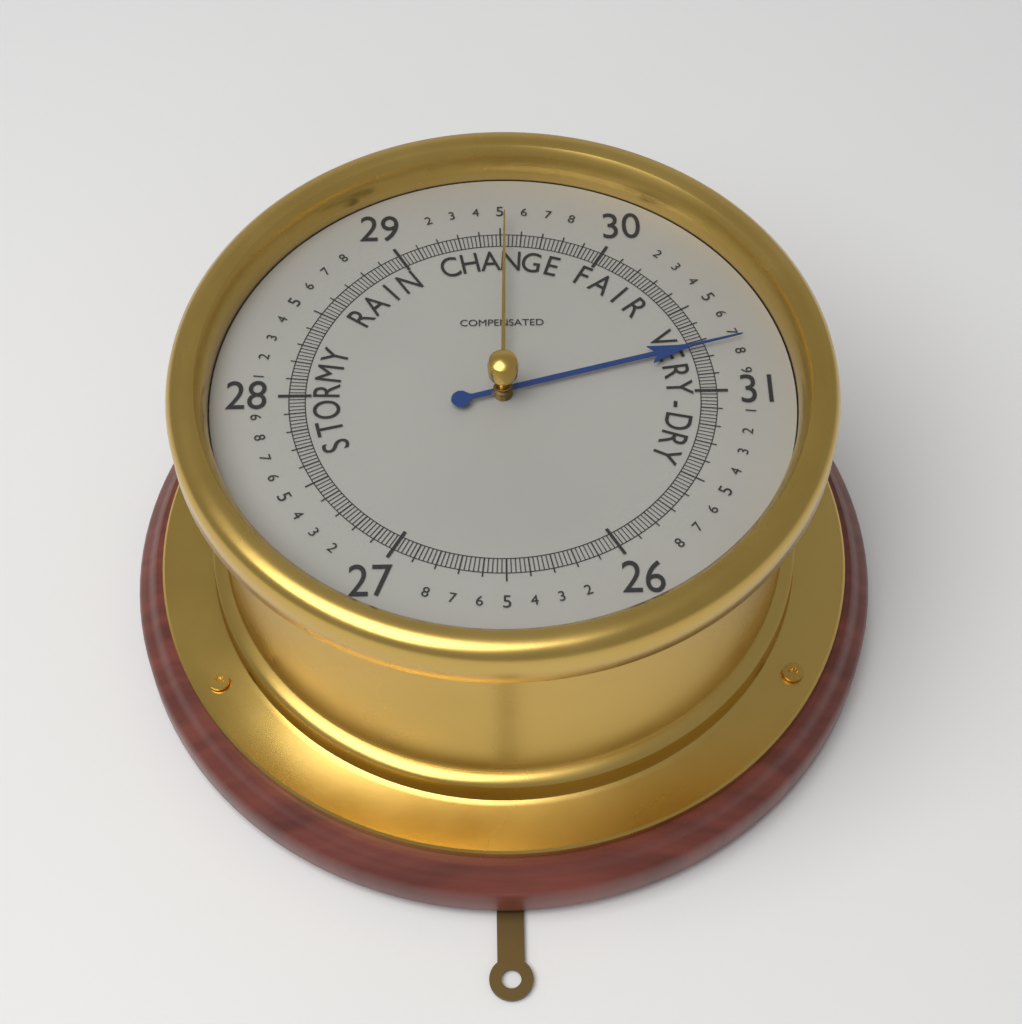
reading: 30.74 (no unit)
